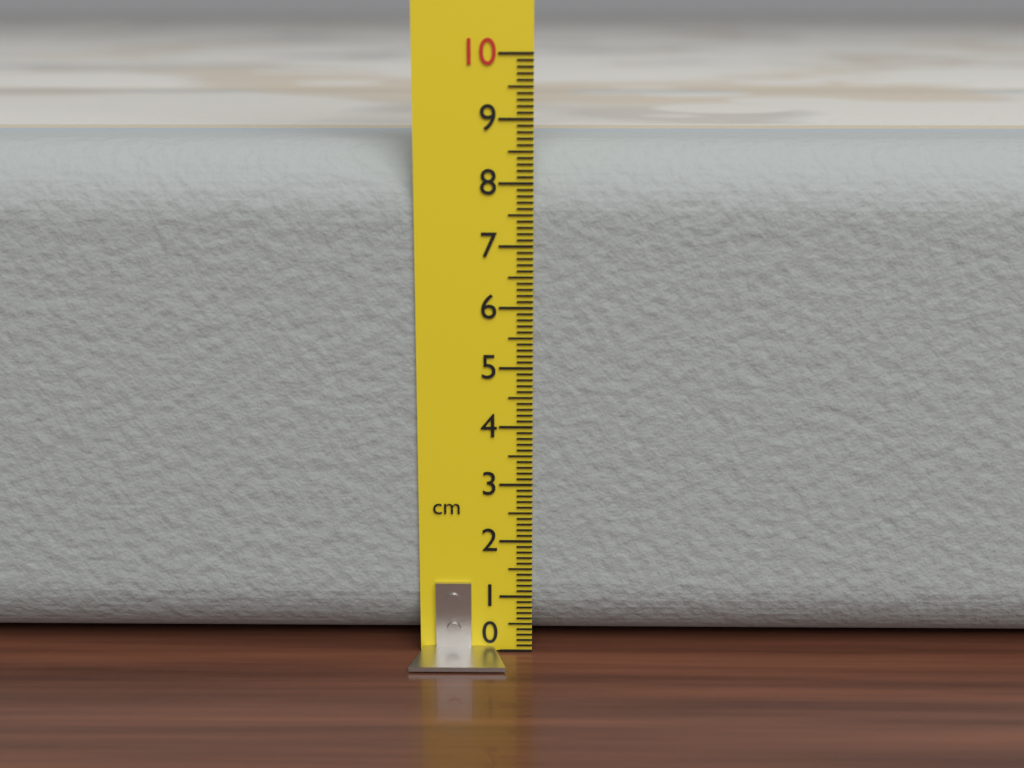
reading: 8.6 cm
